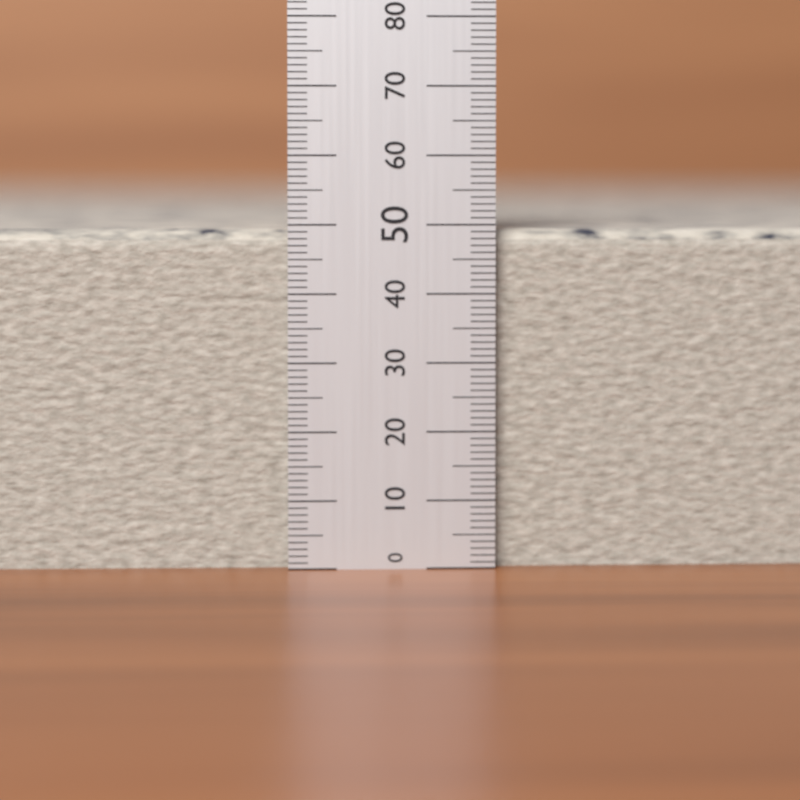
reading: 50 (no unit)
